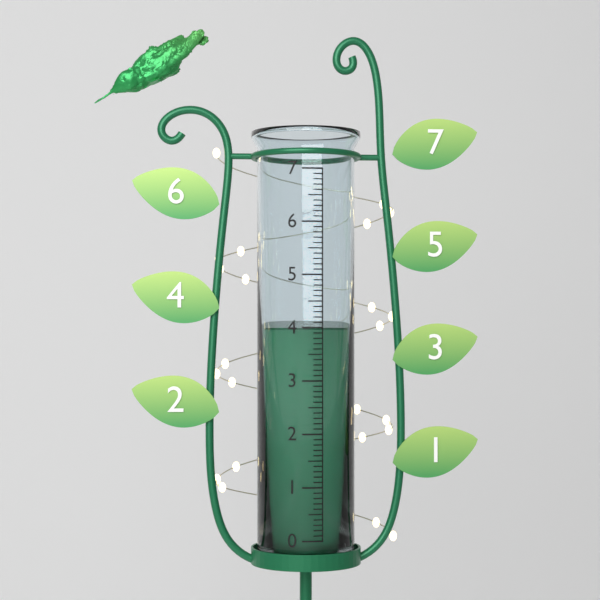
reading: 4.0 (no unit)
